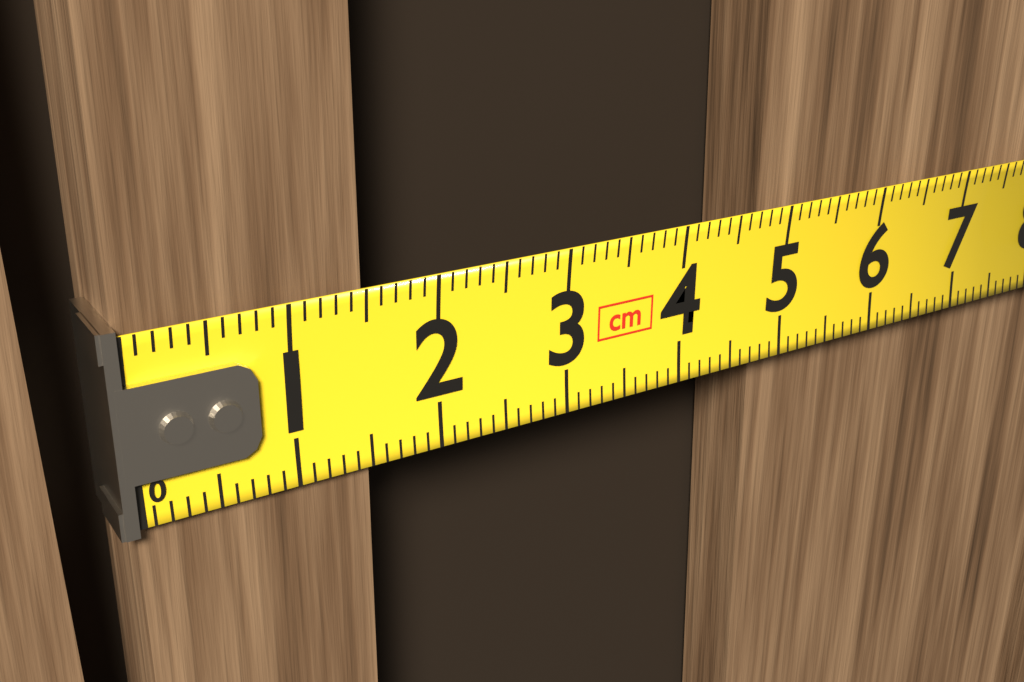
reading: 1.5 cm
